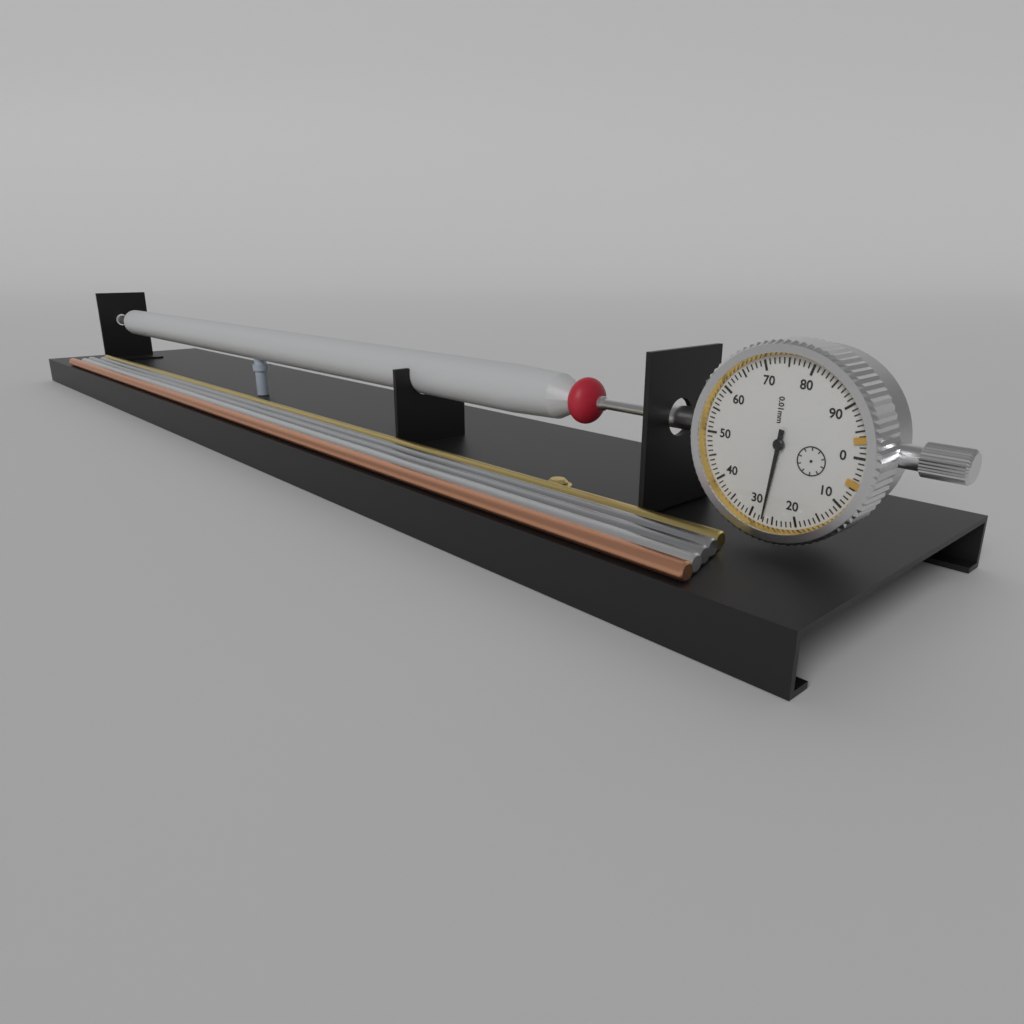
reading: 0.27 mm
